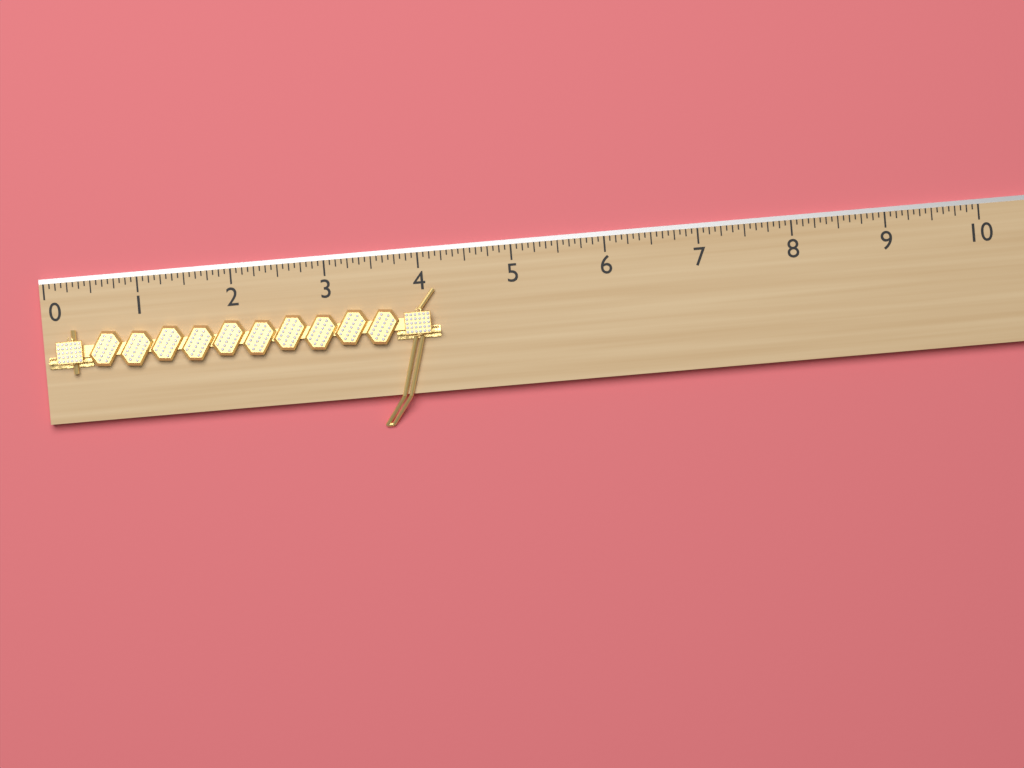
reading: 4.1875 (no unit)
